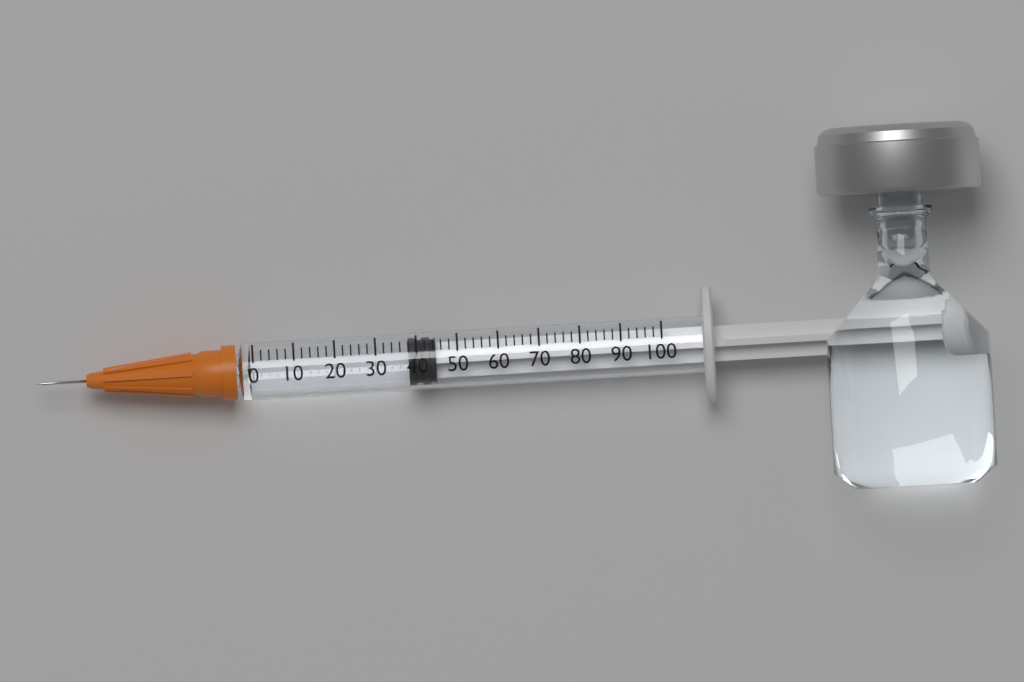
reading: 38 (no unit)
